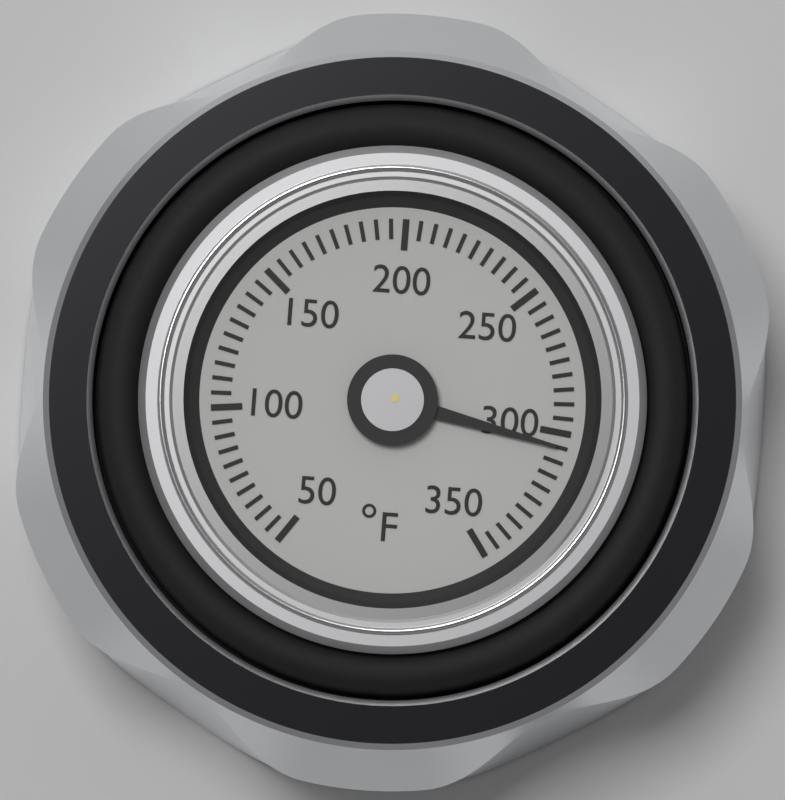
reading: 305 °F
